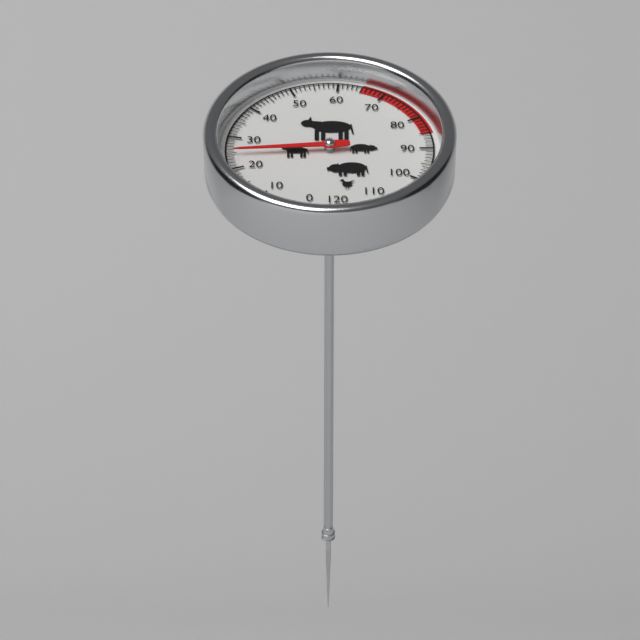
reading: 25 (no unit)
